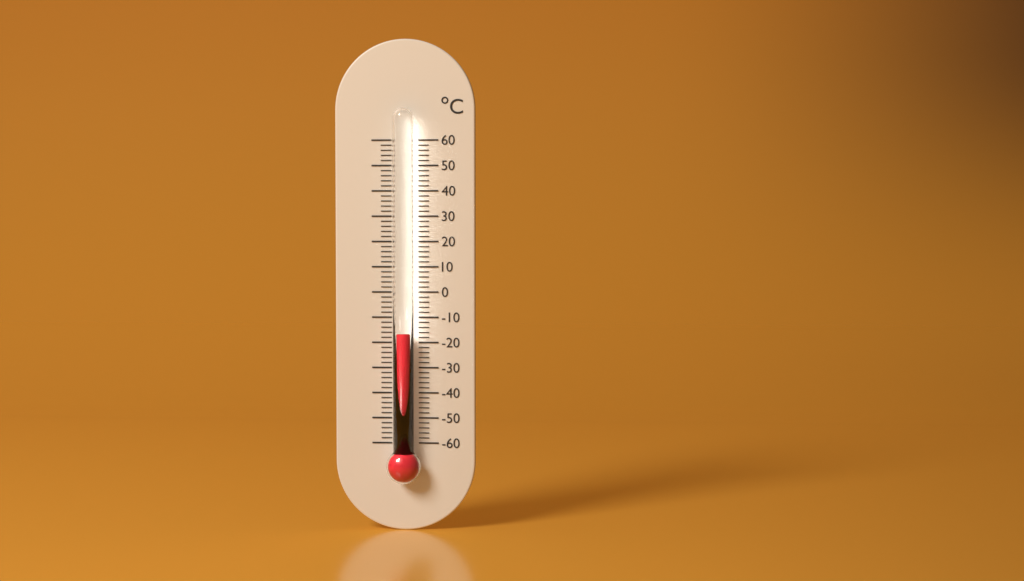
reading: -16 °C
